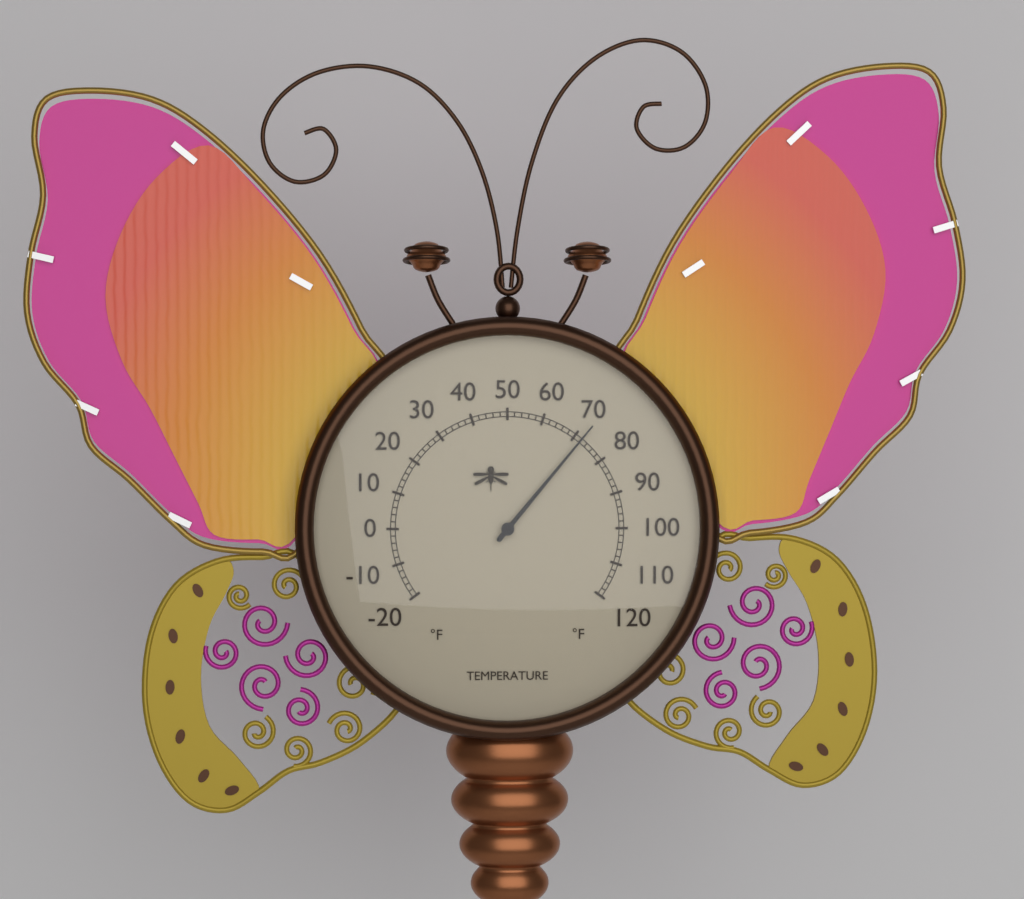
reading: 72 °F
